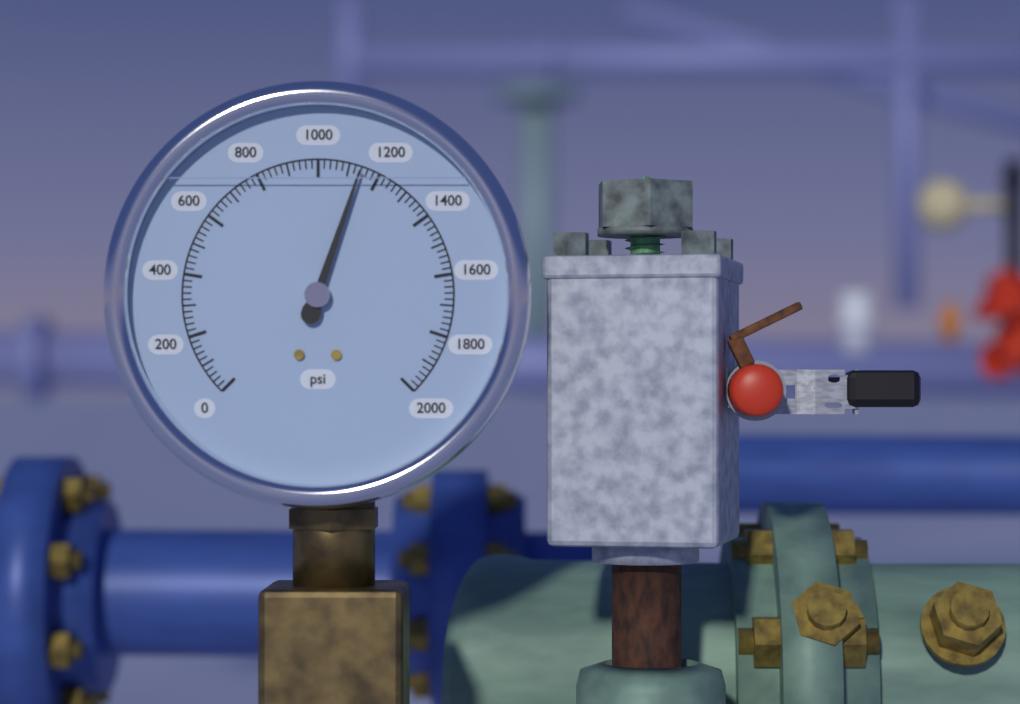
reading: 1140 psi
